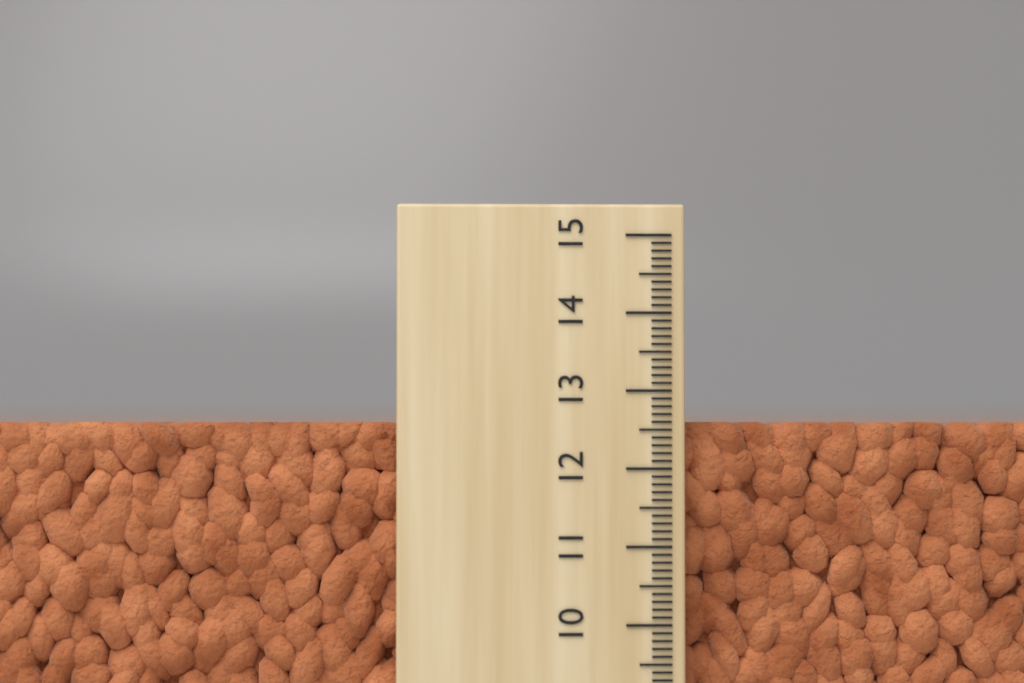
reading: 12.6 (no unit)
